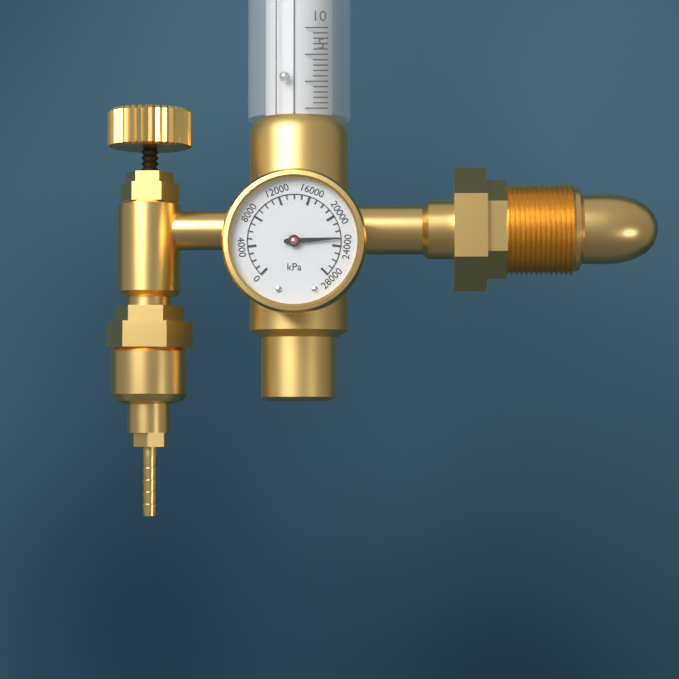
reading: 23000 kPa
